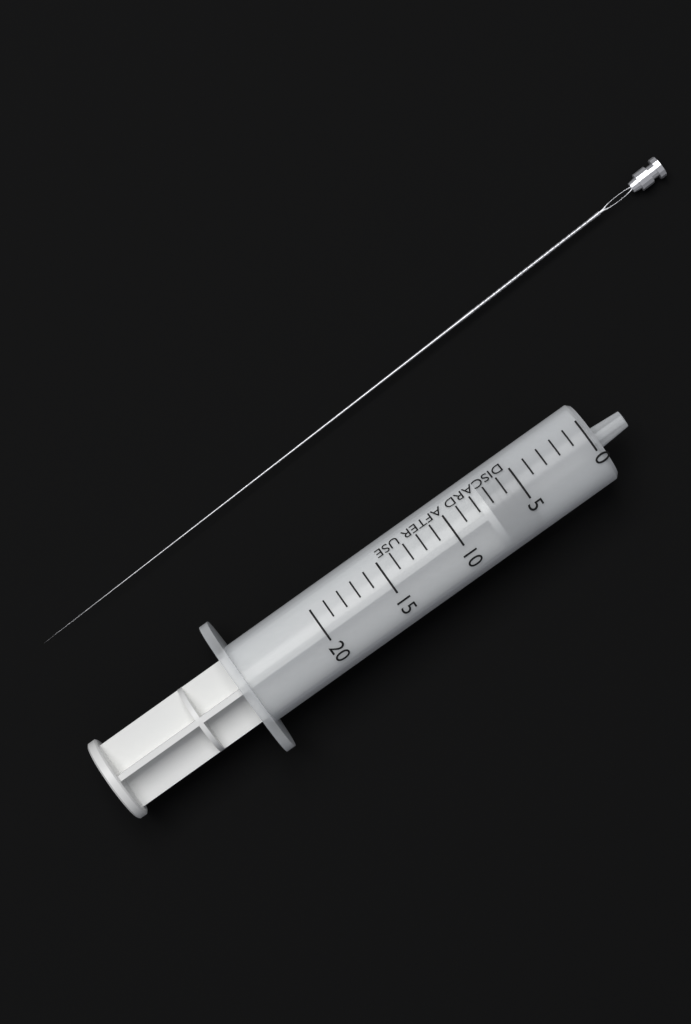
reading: 5 (no unit)
